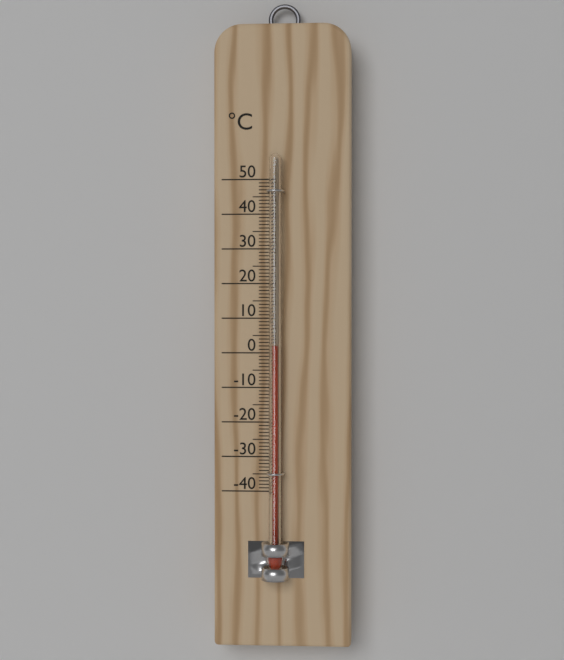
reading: 2 °C
